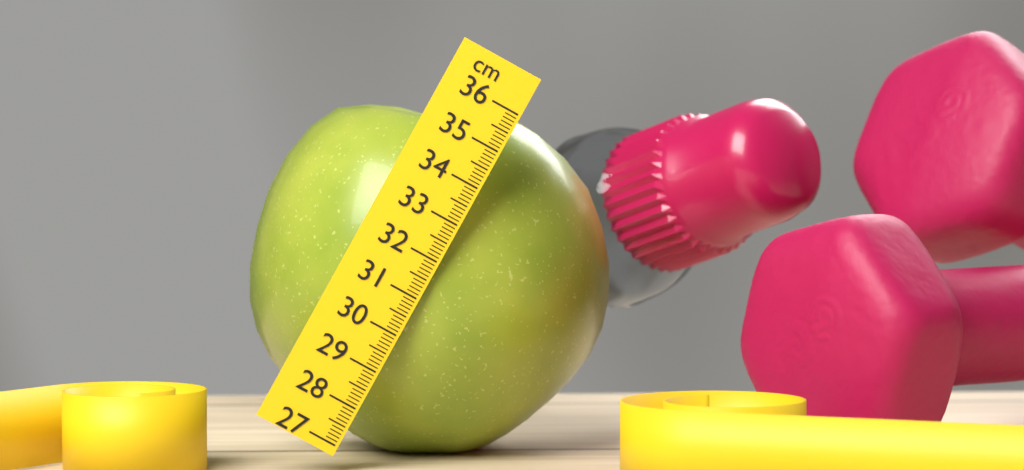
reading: 35.9 cm
